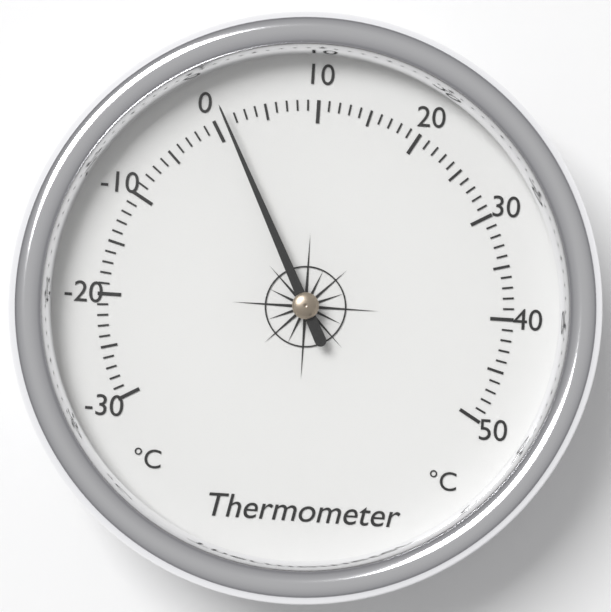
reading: 1 °C
